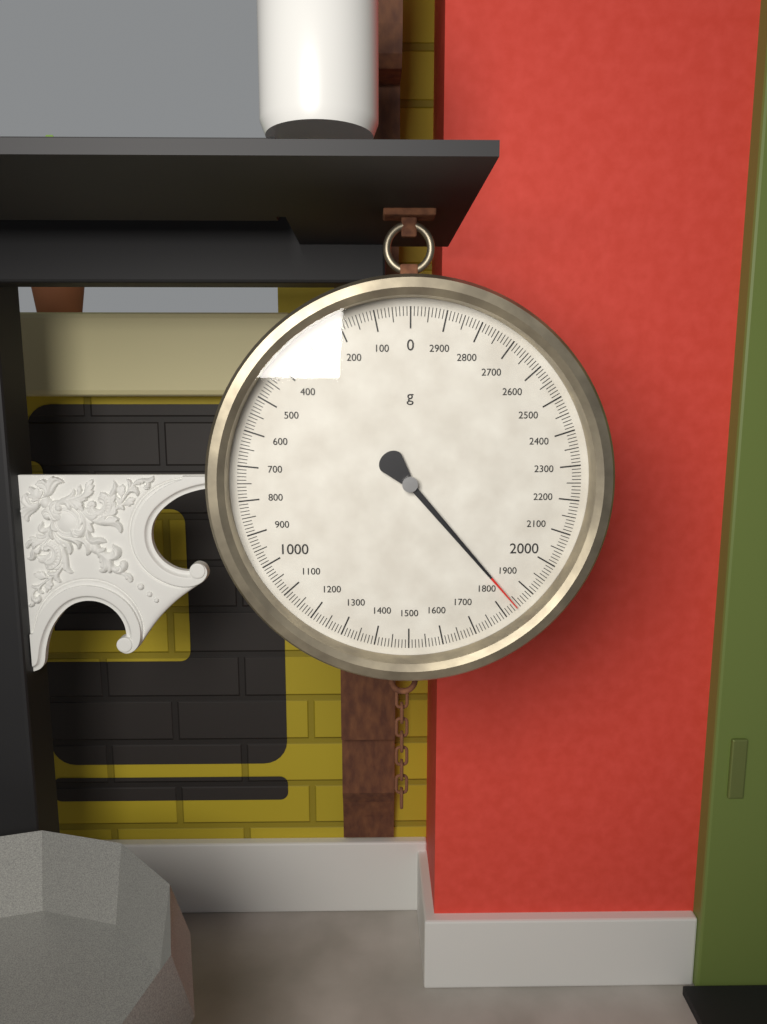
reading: 1840 g
